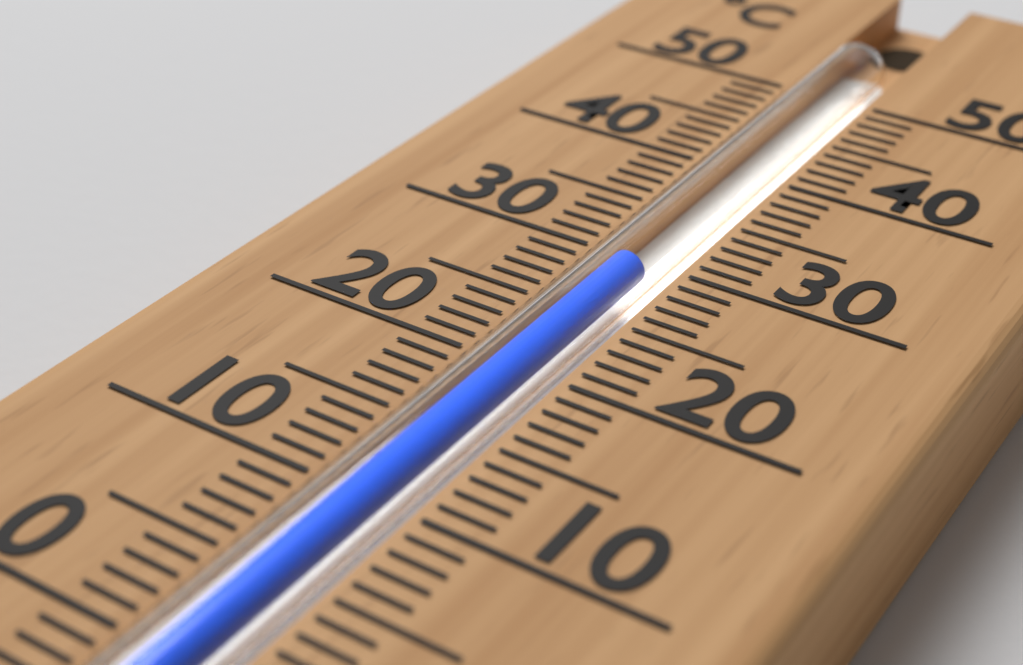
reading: 29 °C
